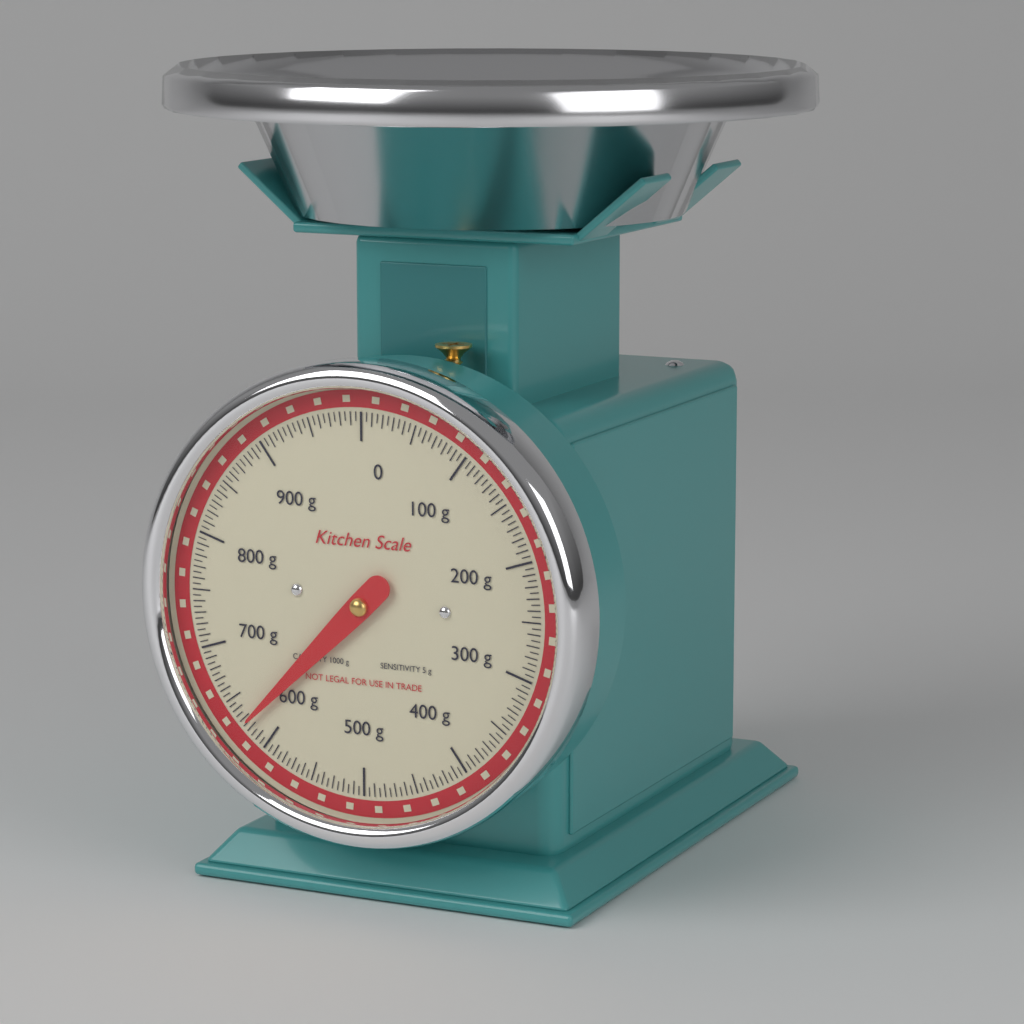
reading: 625 g
